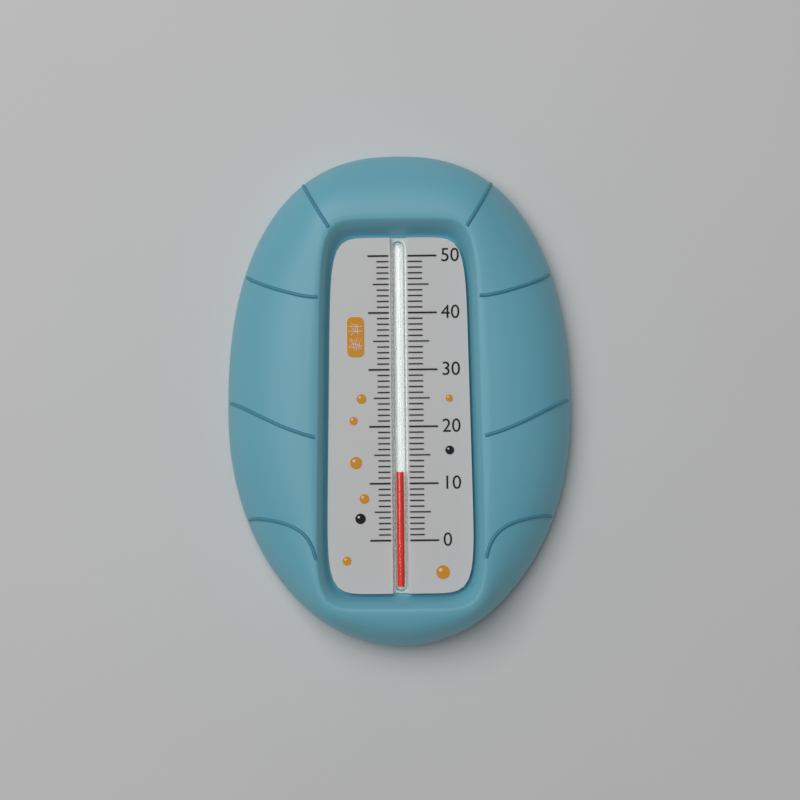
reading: 12 (no unit)
